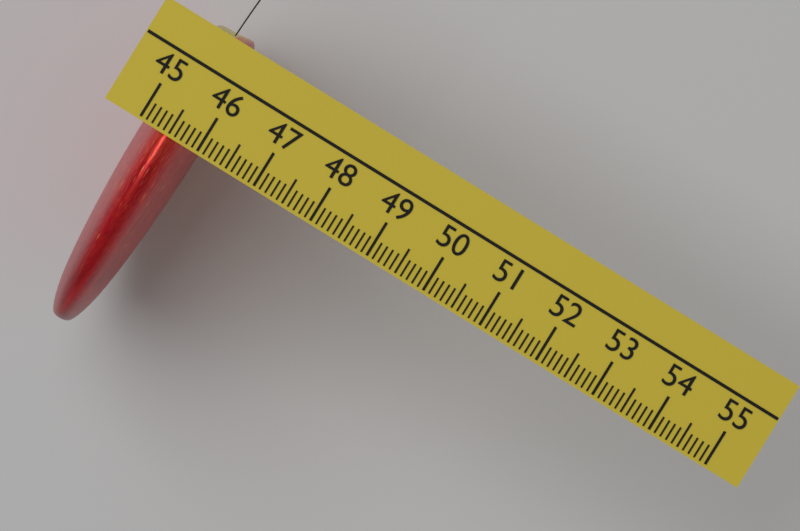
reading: 46.0 (no unit)
